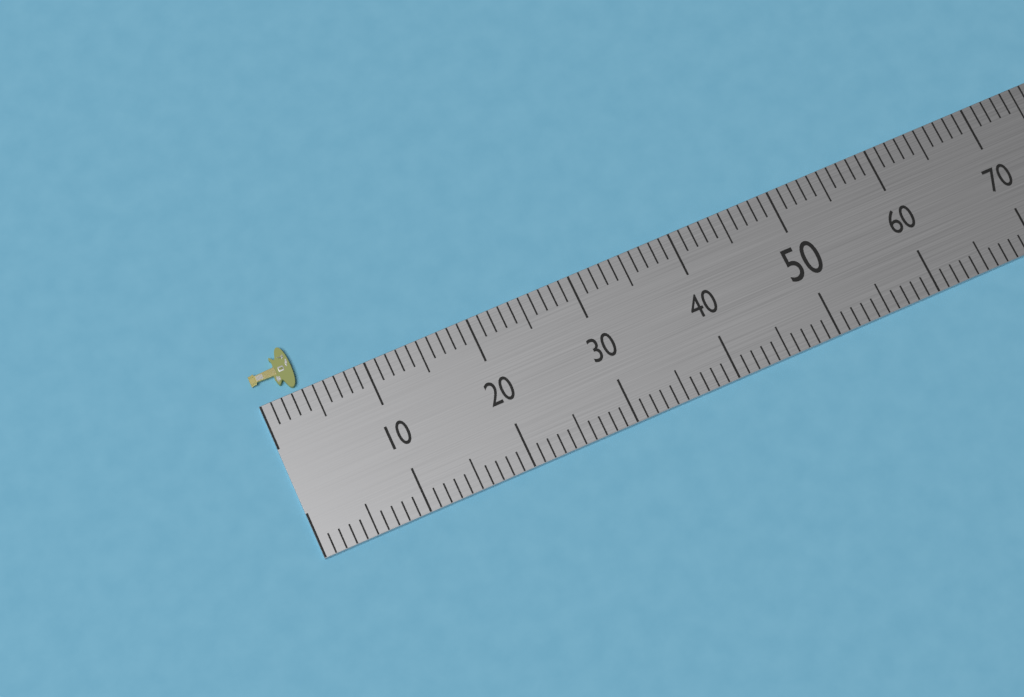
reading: 4 (no unit)
